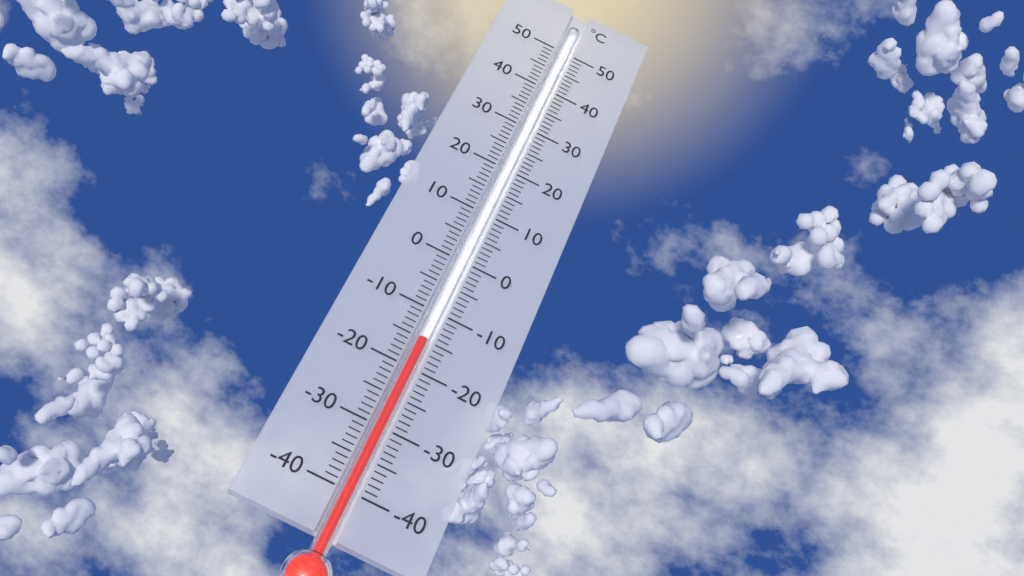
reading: -15 °C
